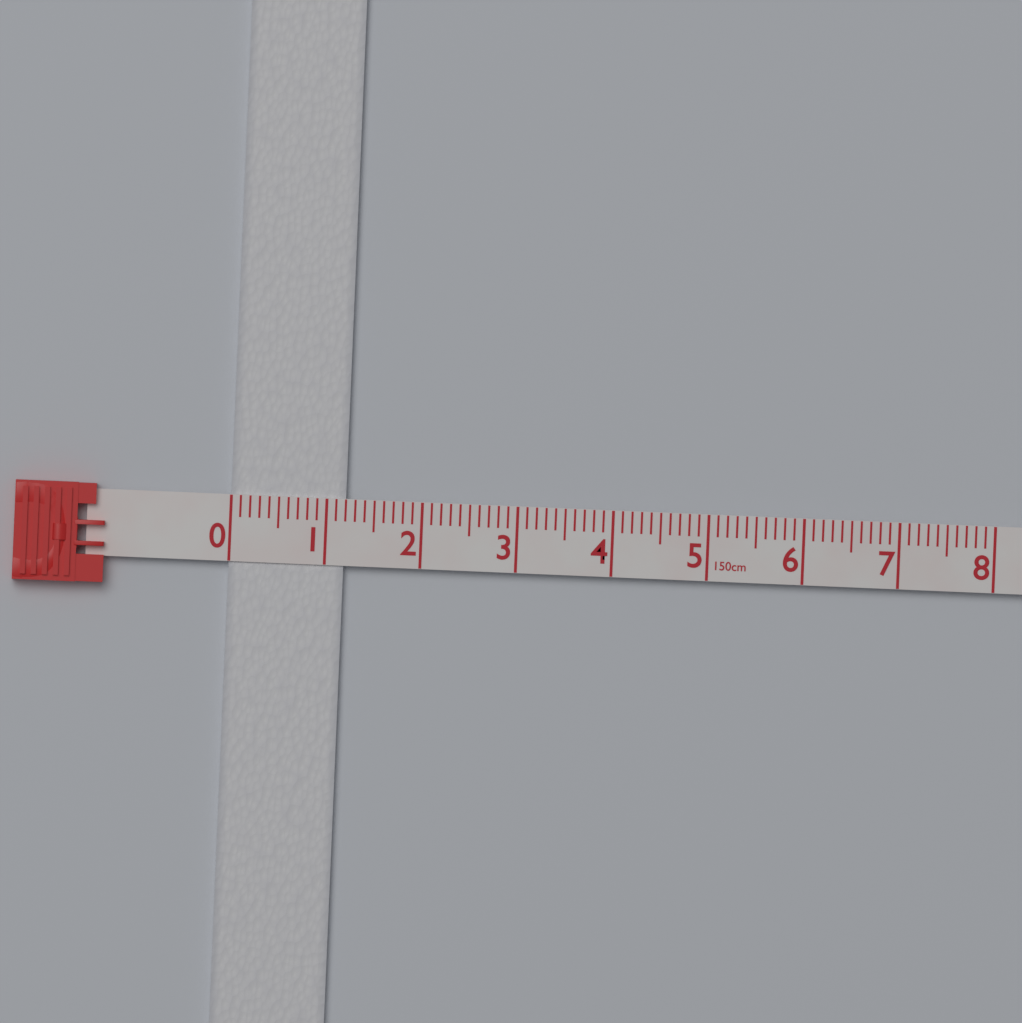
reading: 1.2 cm
